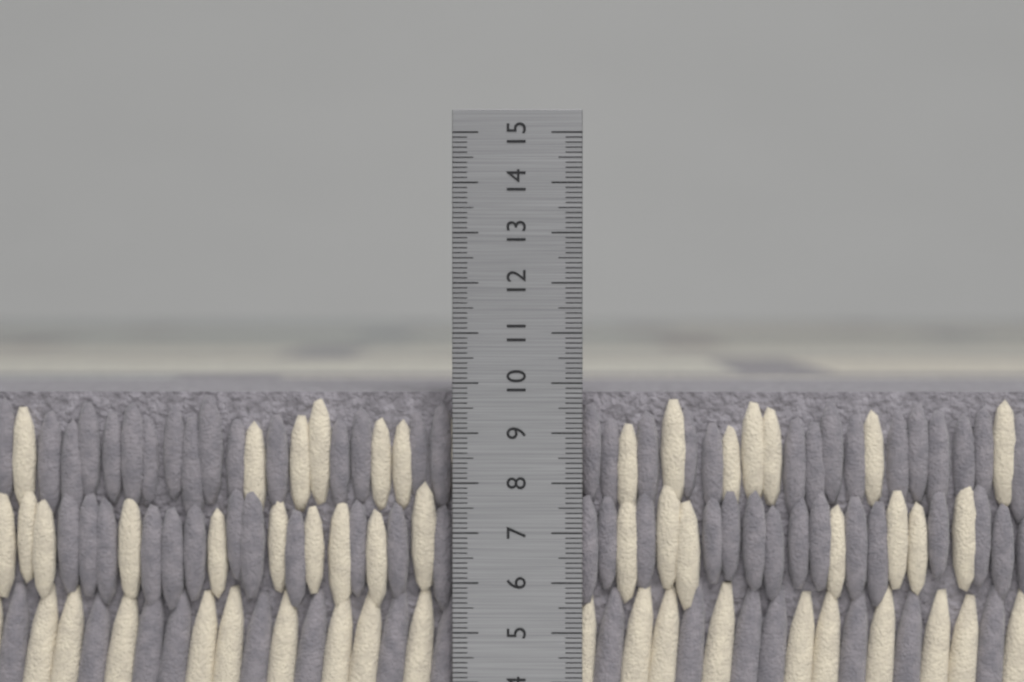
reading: 9.8 cm
